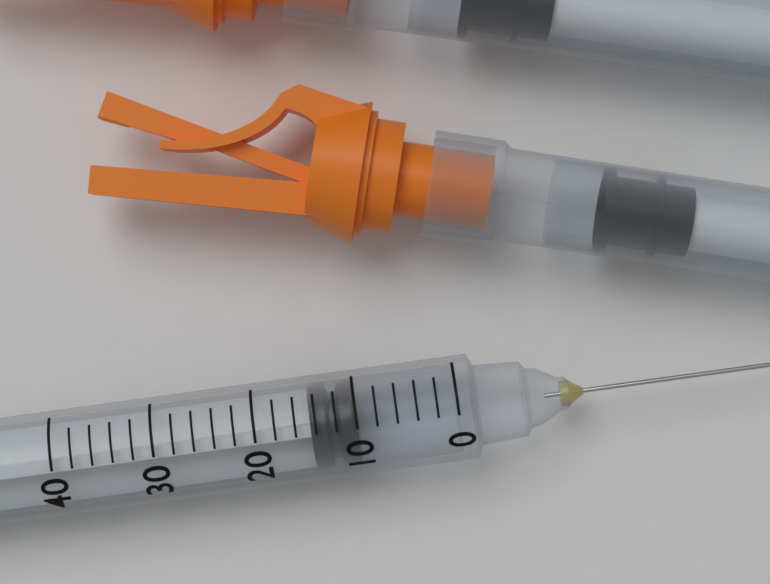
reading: 10 (no unit)
